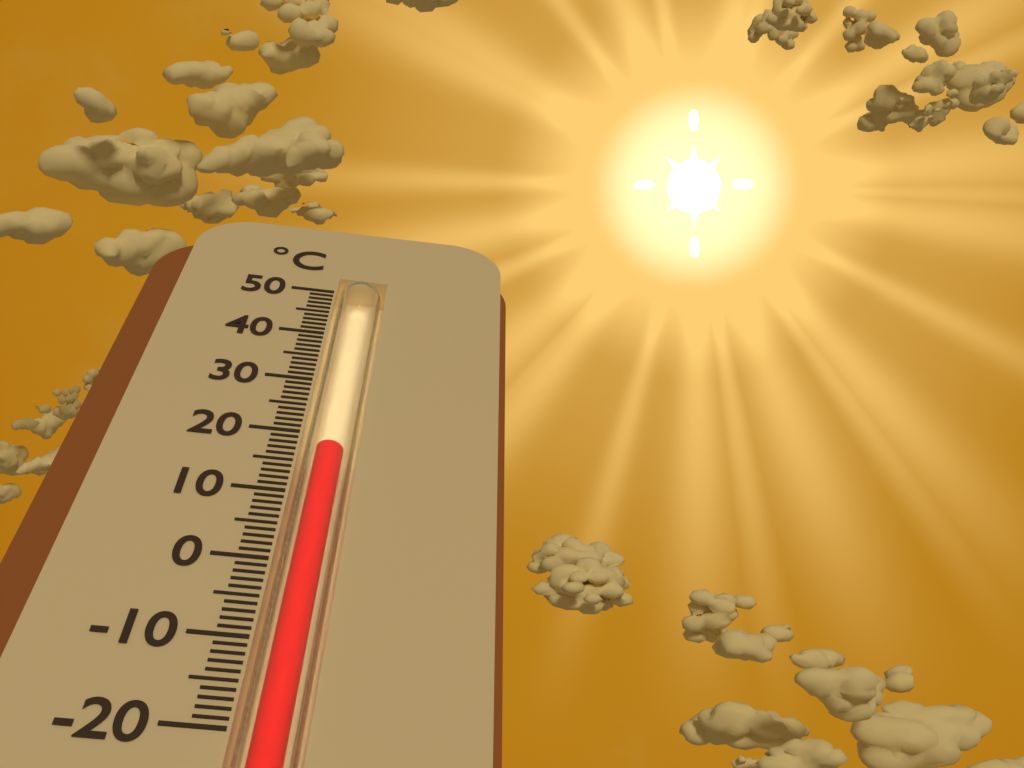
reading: 18 °C
